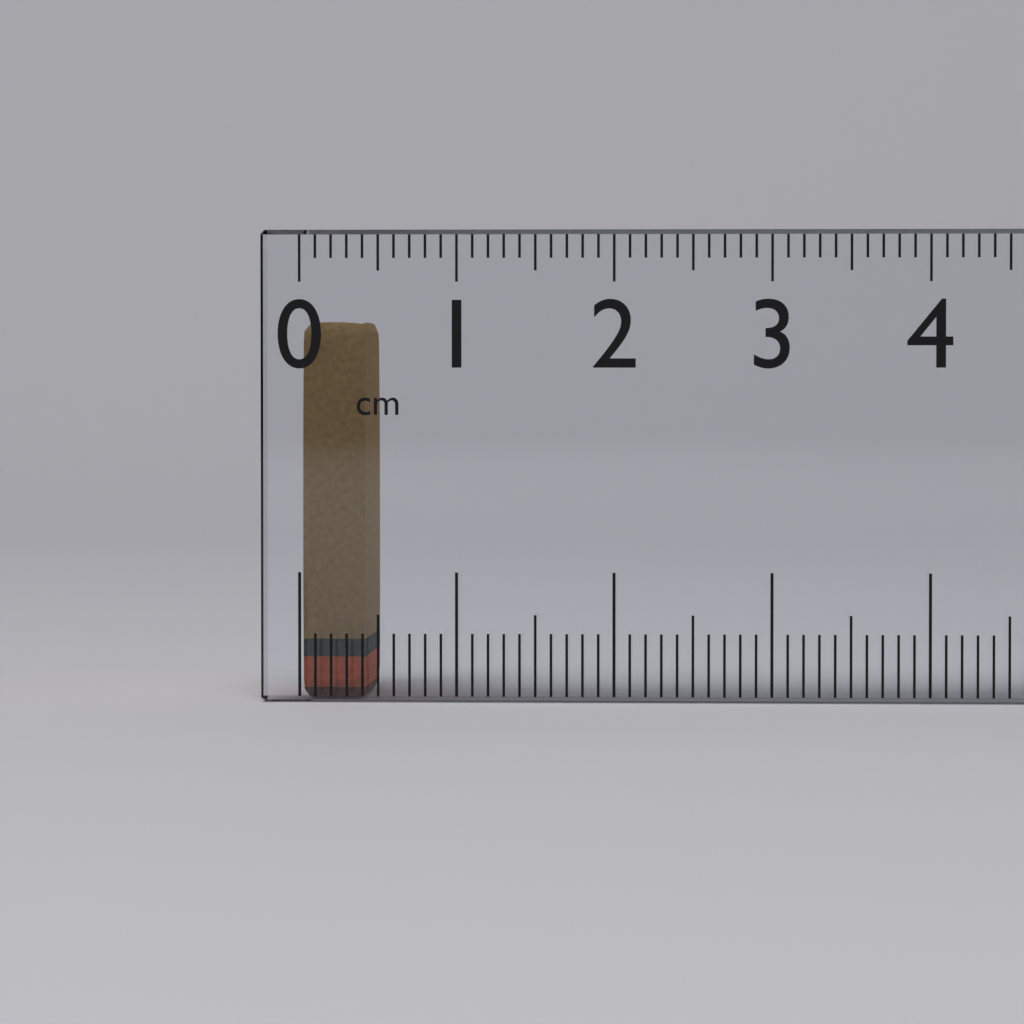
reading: 0.4 cm
